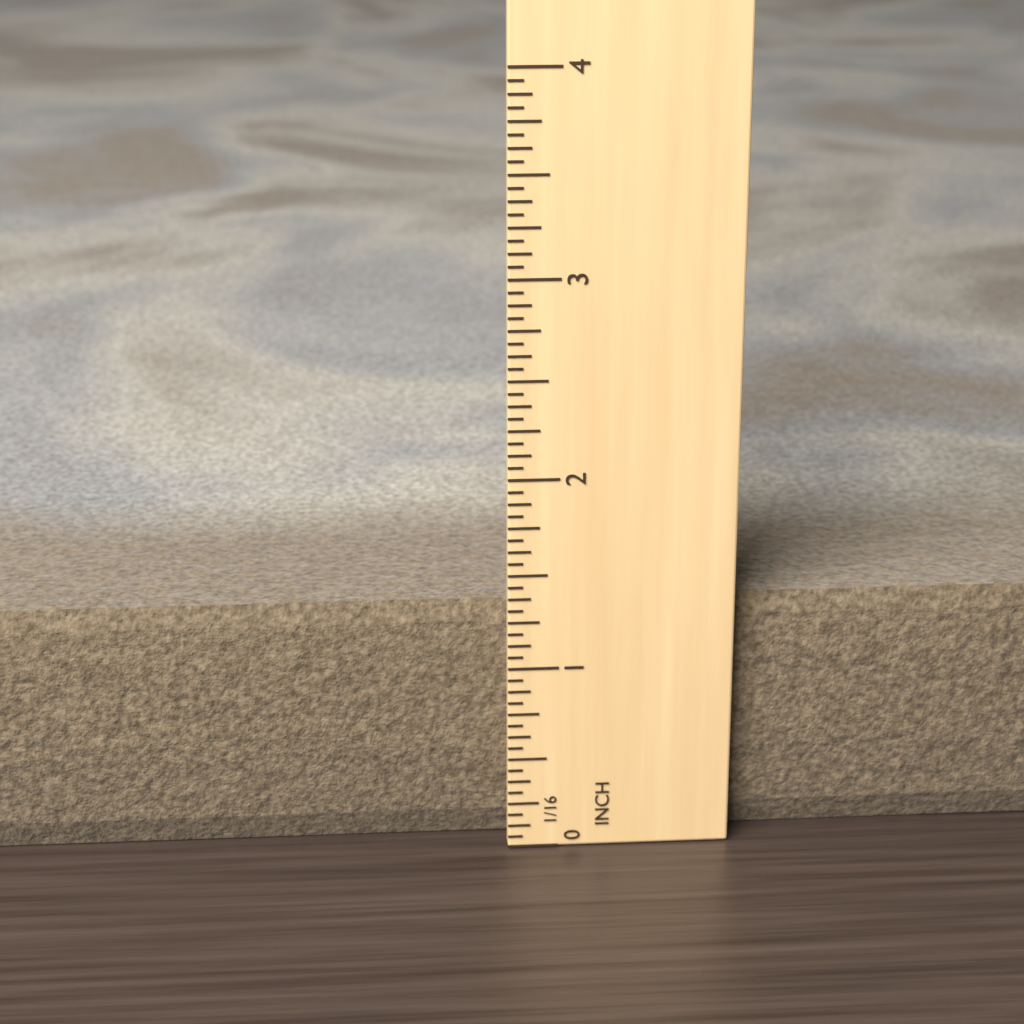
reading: 1.3125 in
